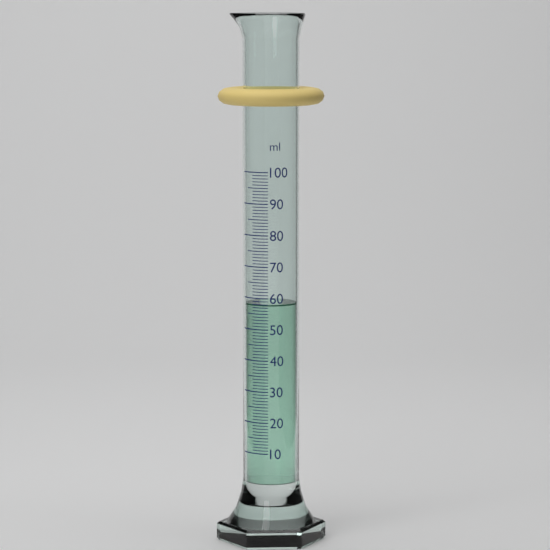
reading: 58 ml
